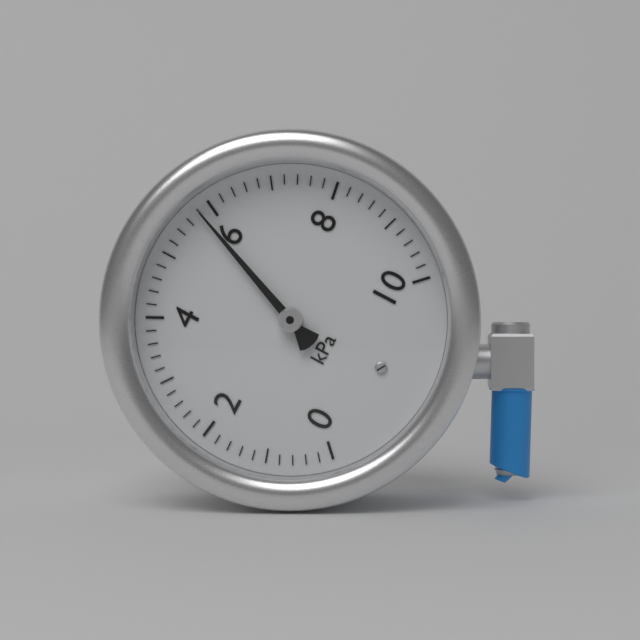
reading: 5.8 kPa
